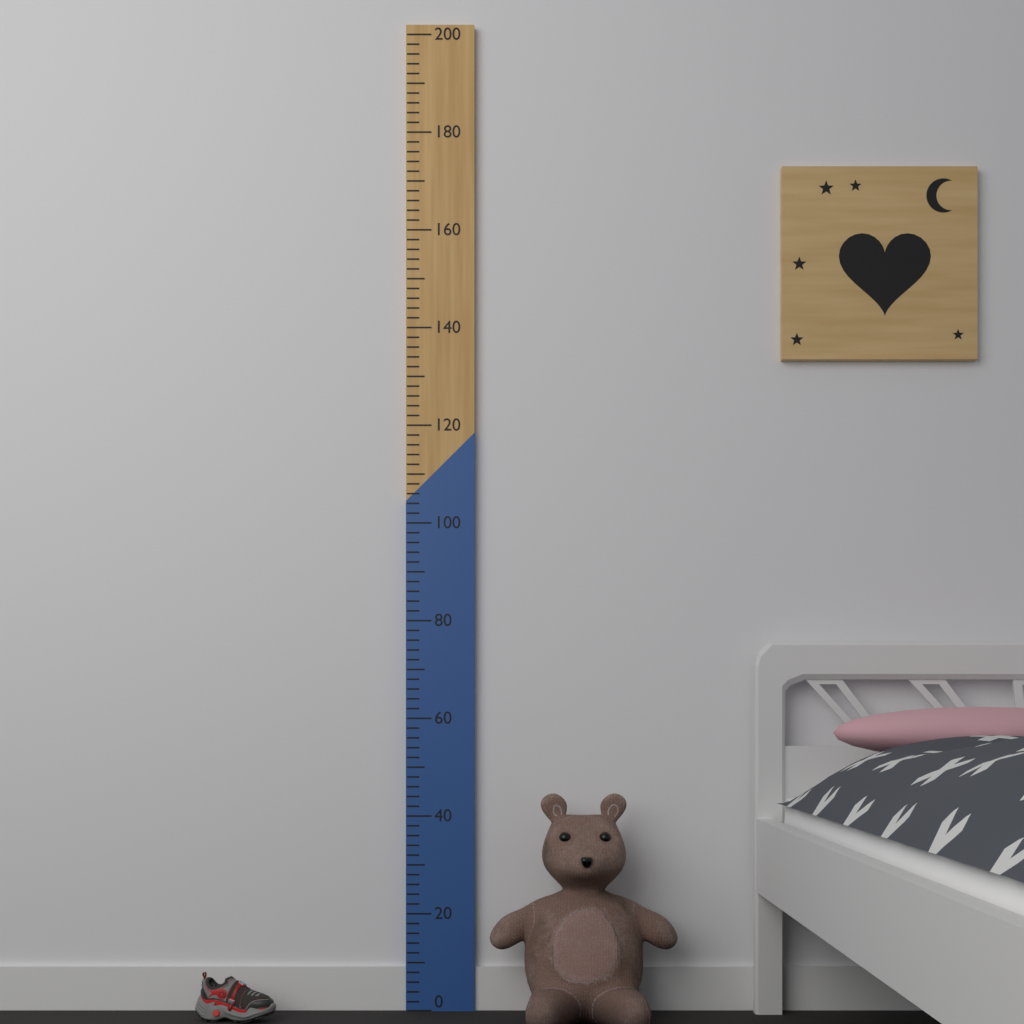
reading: 45 (no unit)
